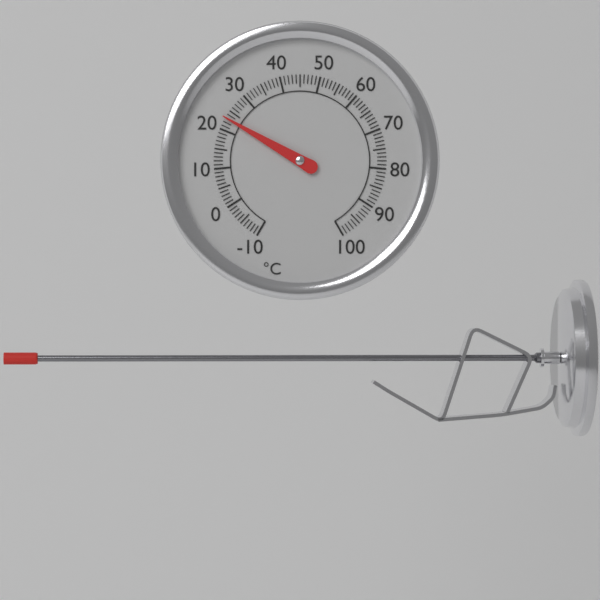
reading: 23 °C
